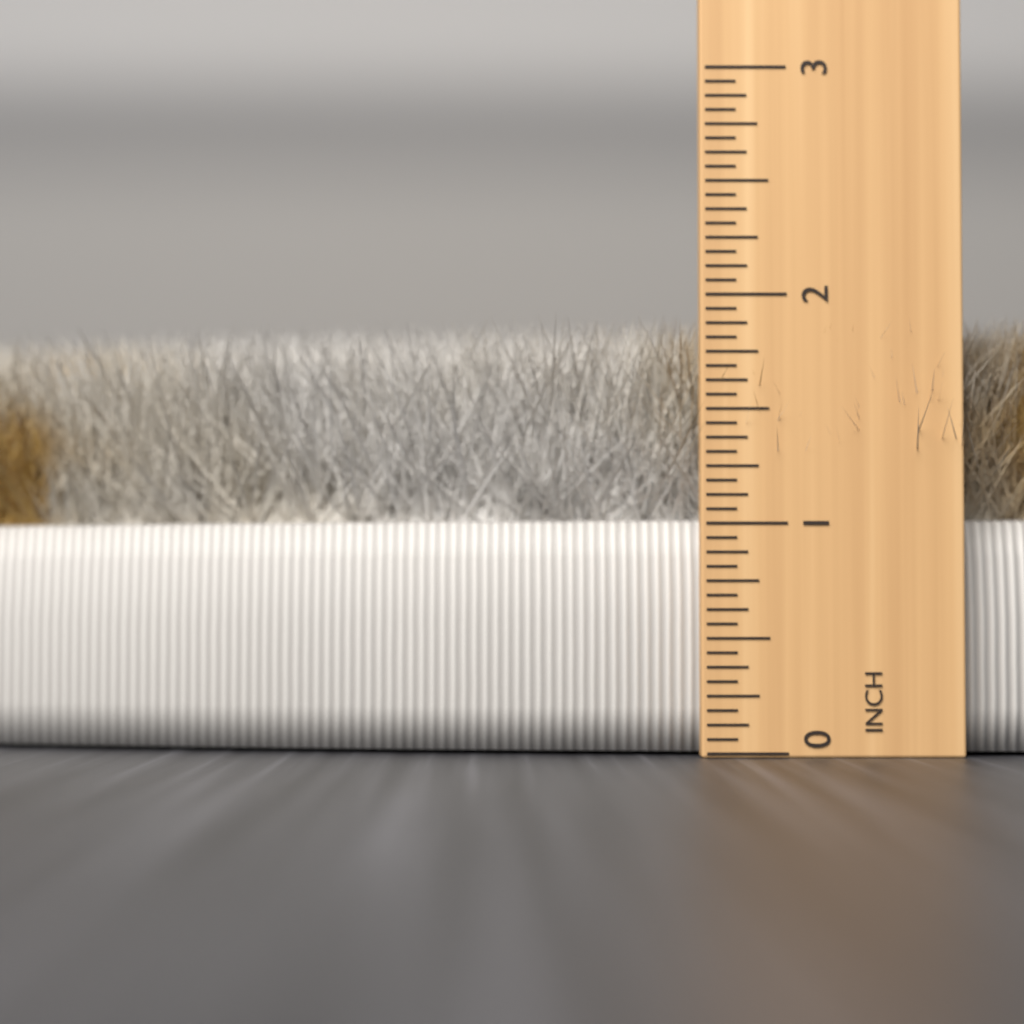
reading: 1.9375 in
